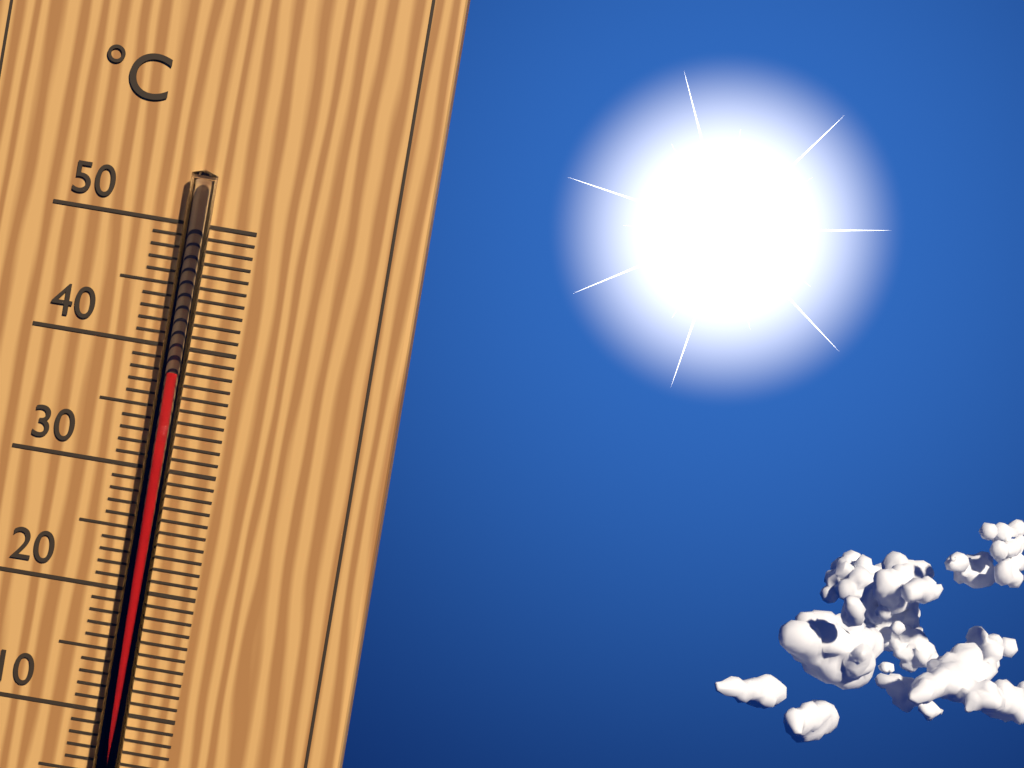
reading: 38 °C
